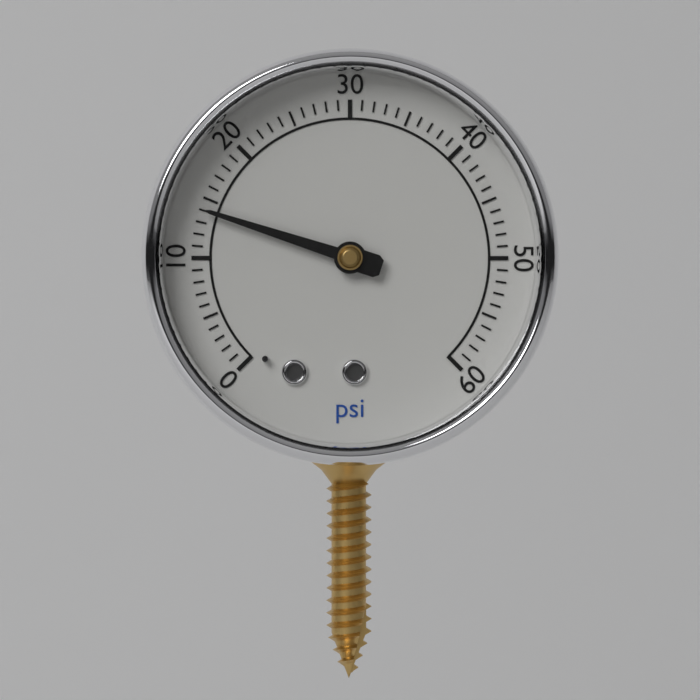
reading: 14 psi
